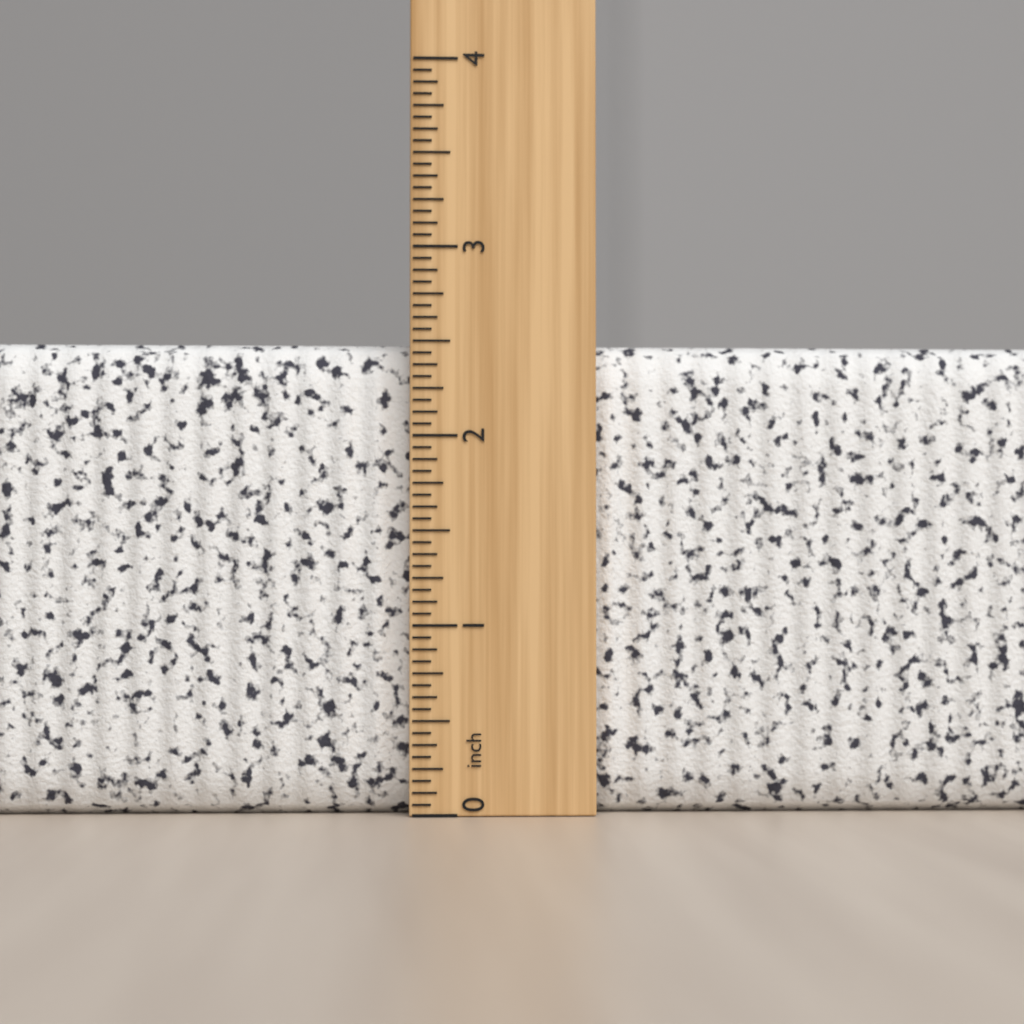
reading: 2.5000 inch
